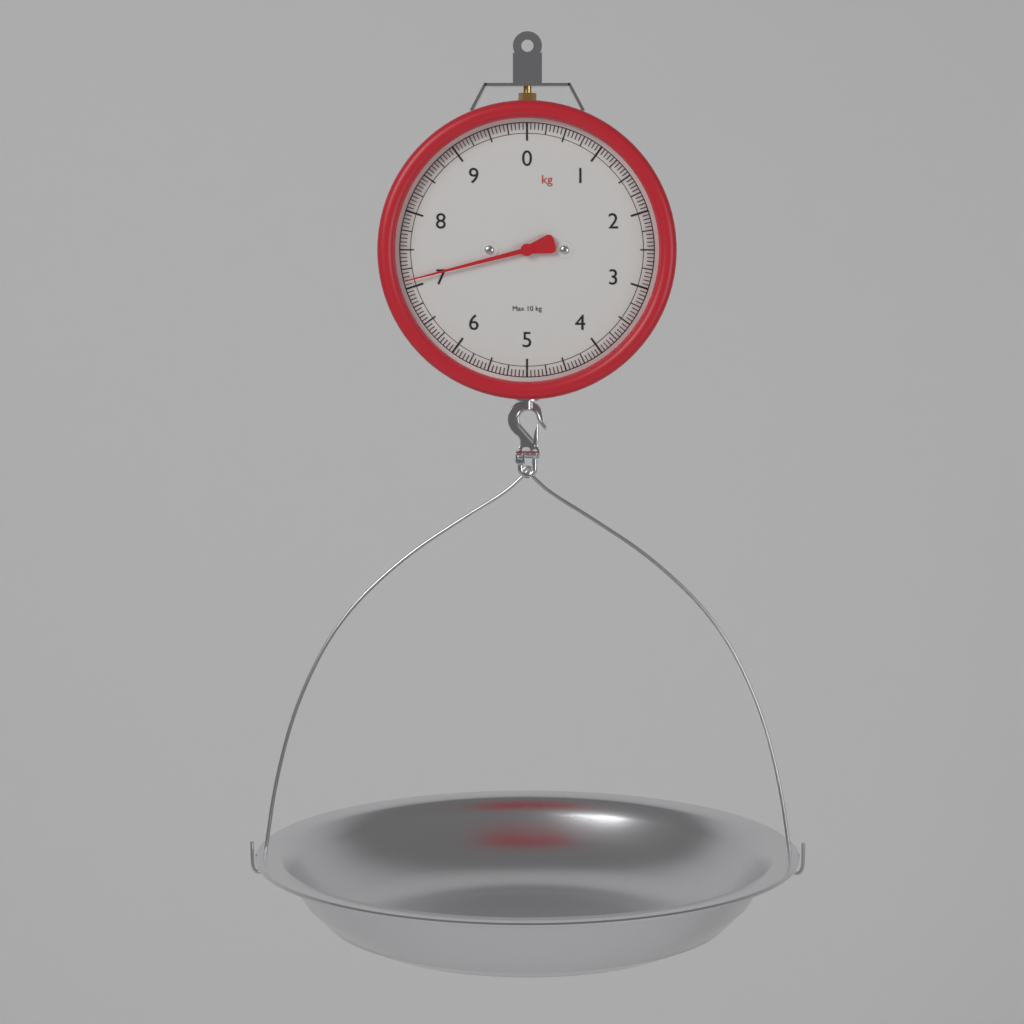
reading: 7.10 kg
